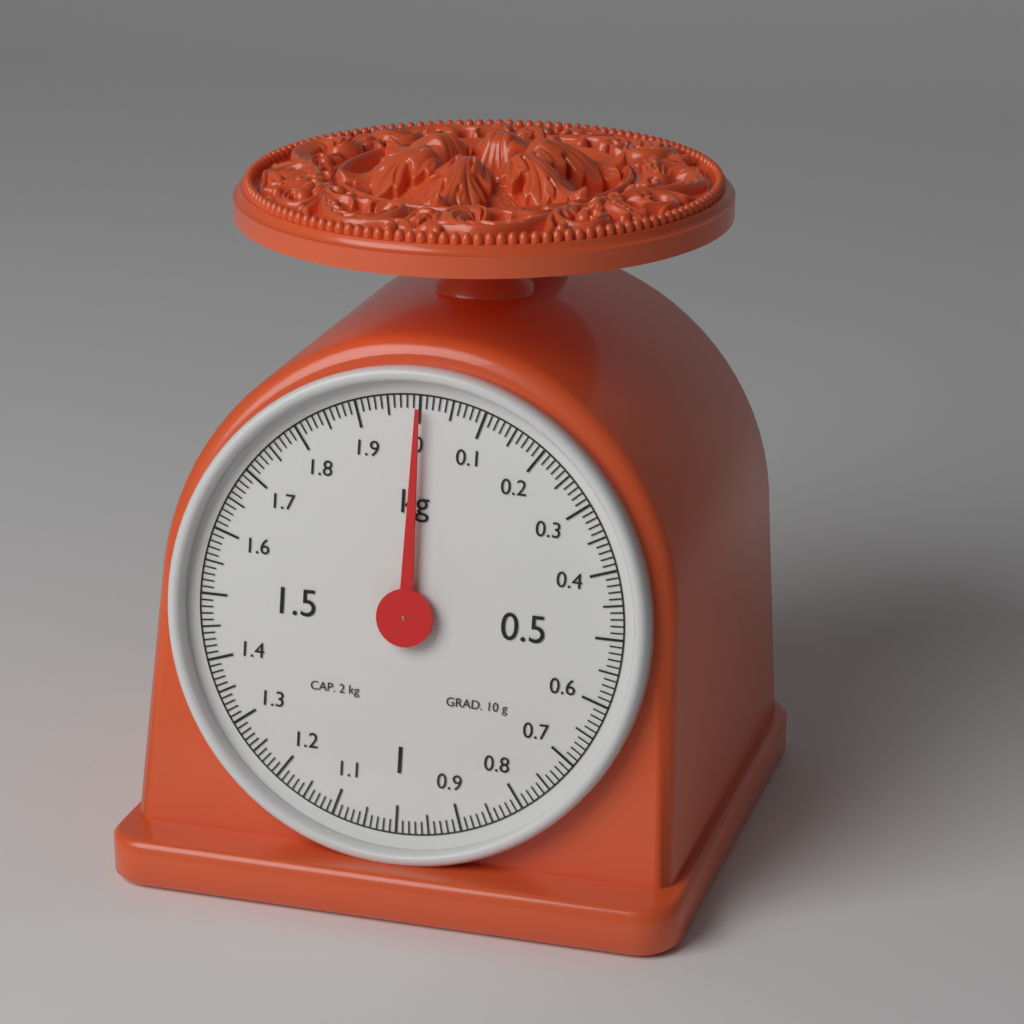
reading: 0.00 kg
